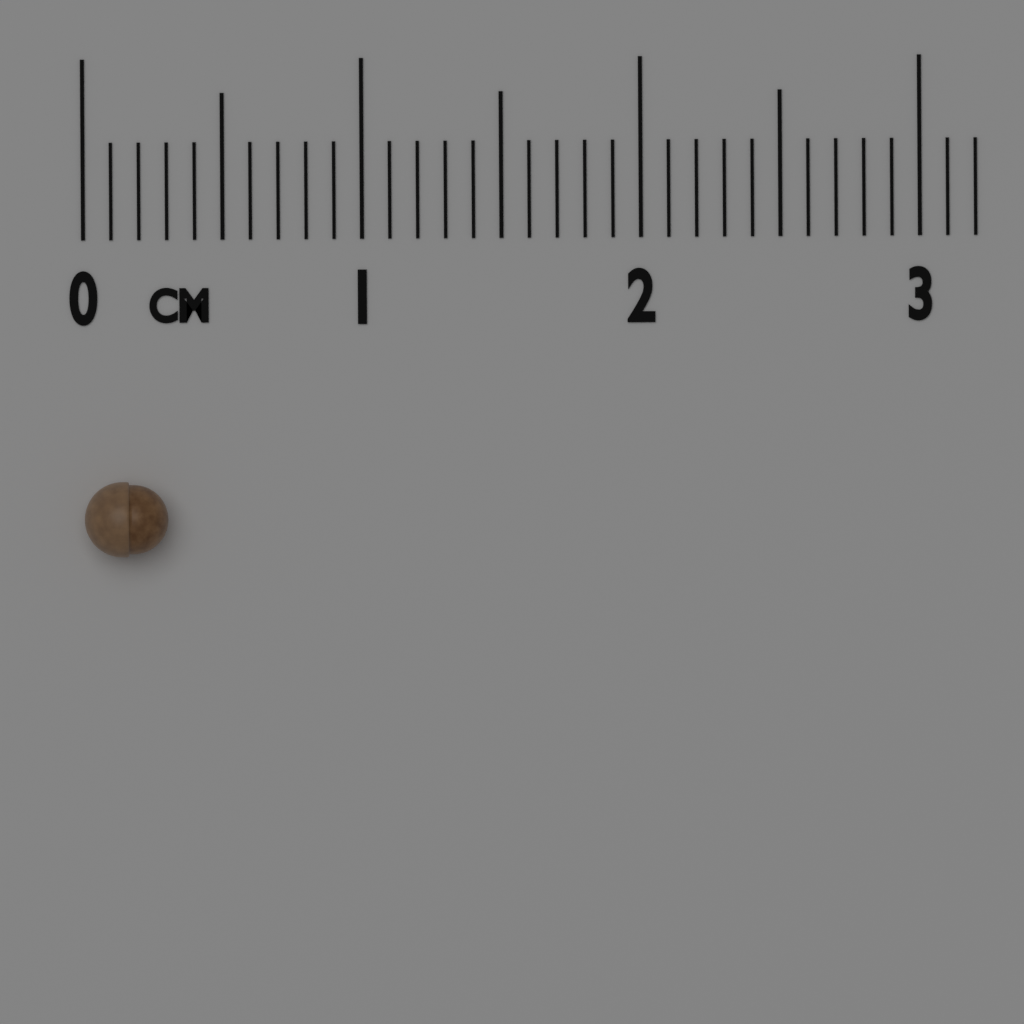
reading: 0.3 cm
